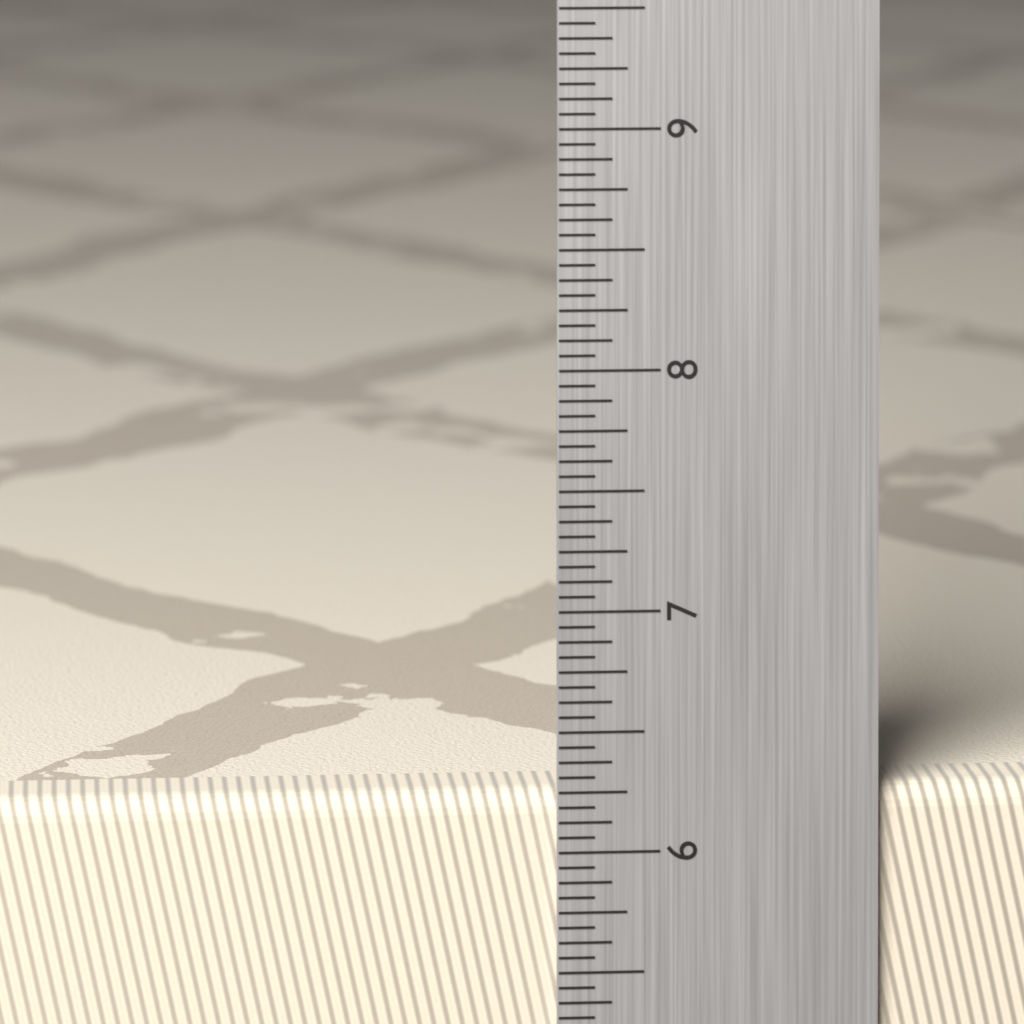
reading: 6.2500 in
